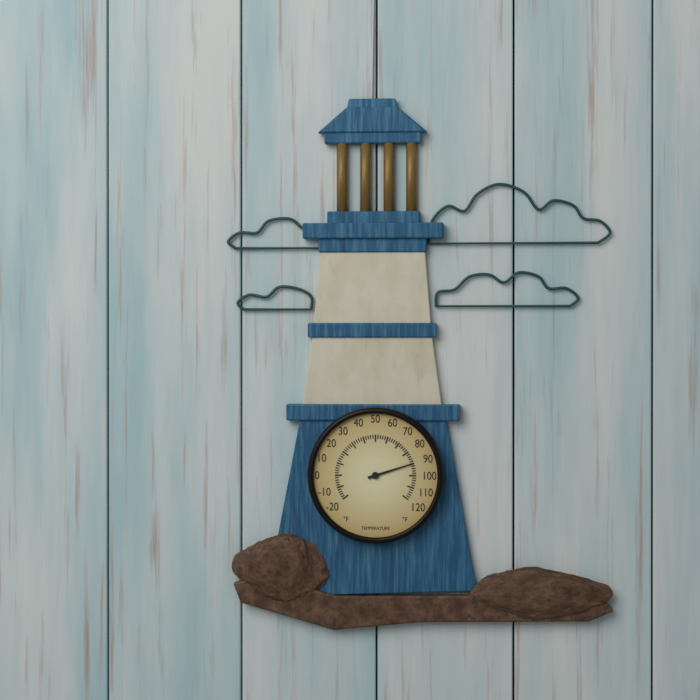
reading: 90 °F
